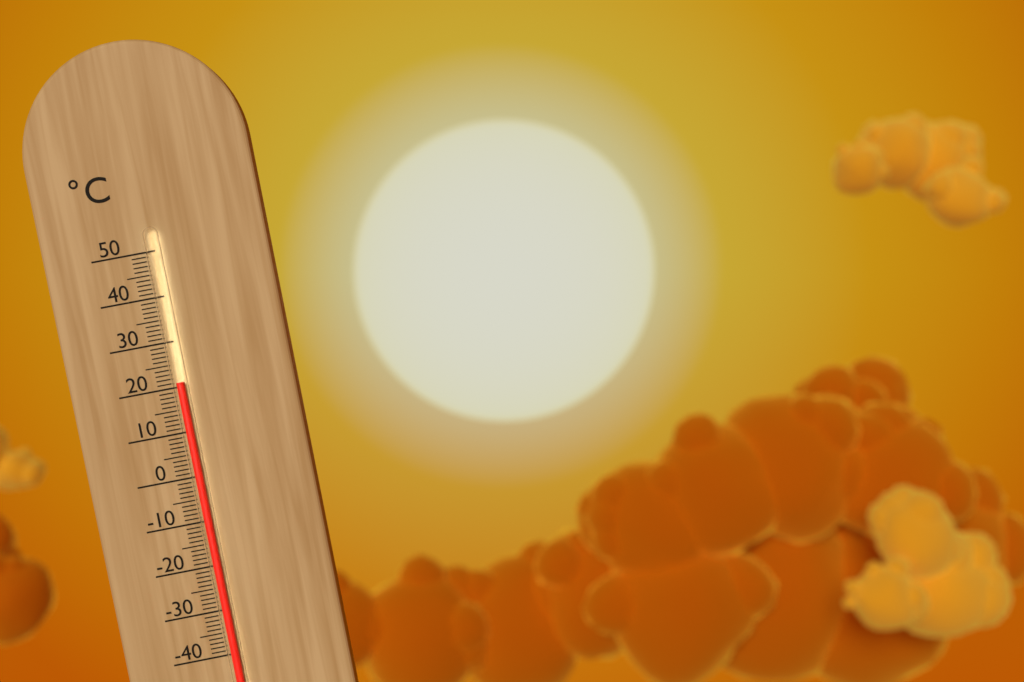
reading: 21 °C
